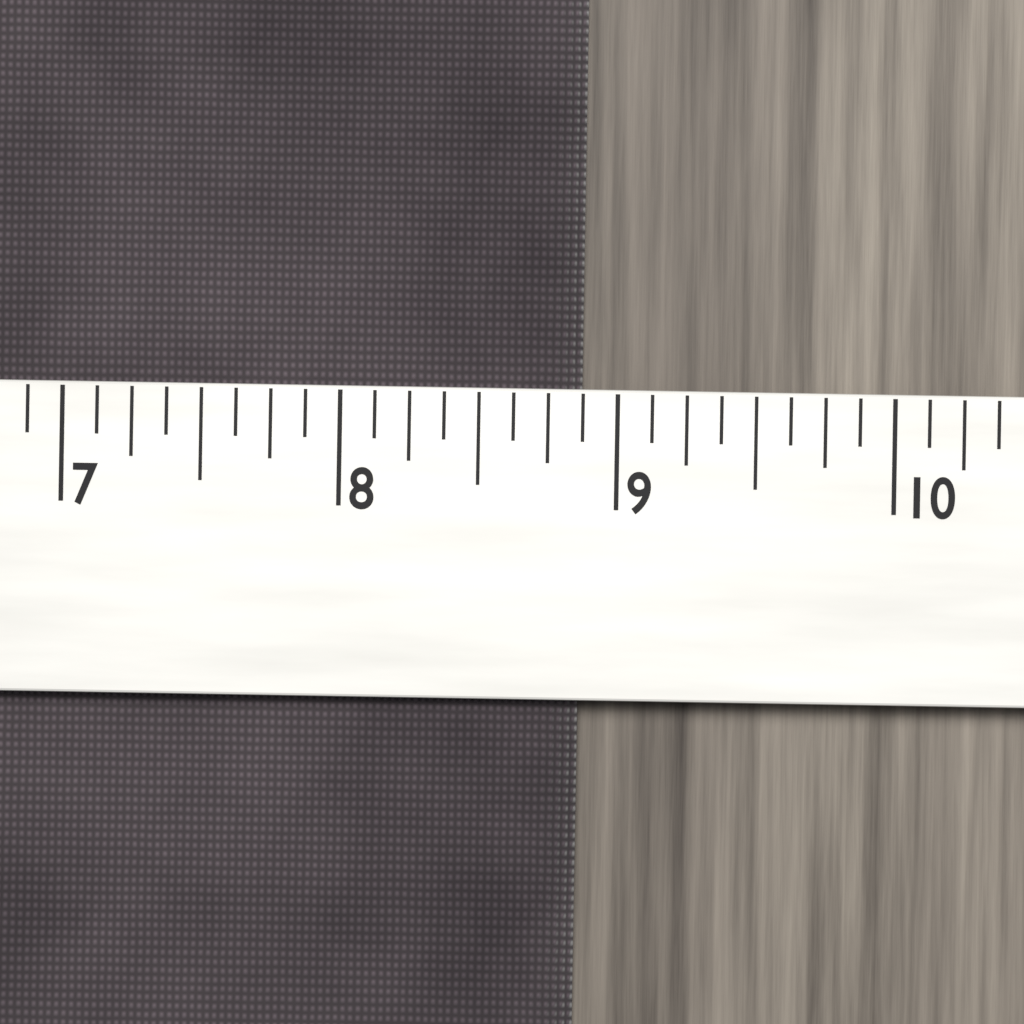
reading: 8.875 (no unit)
